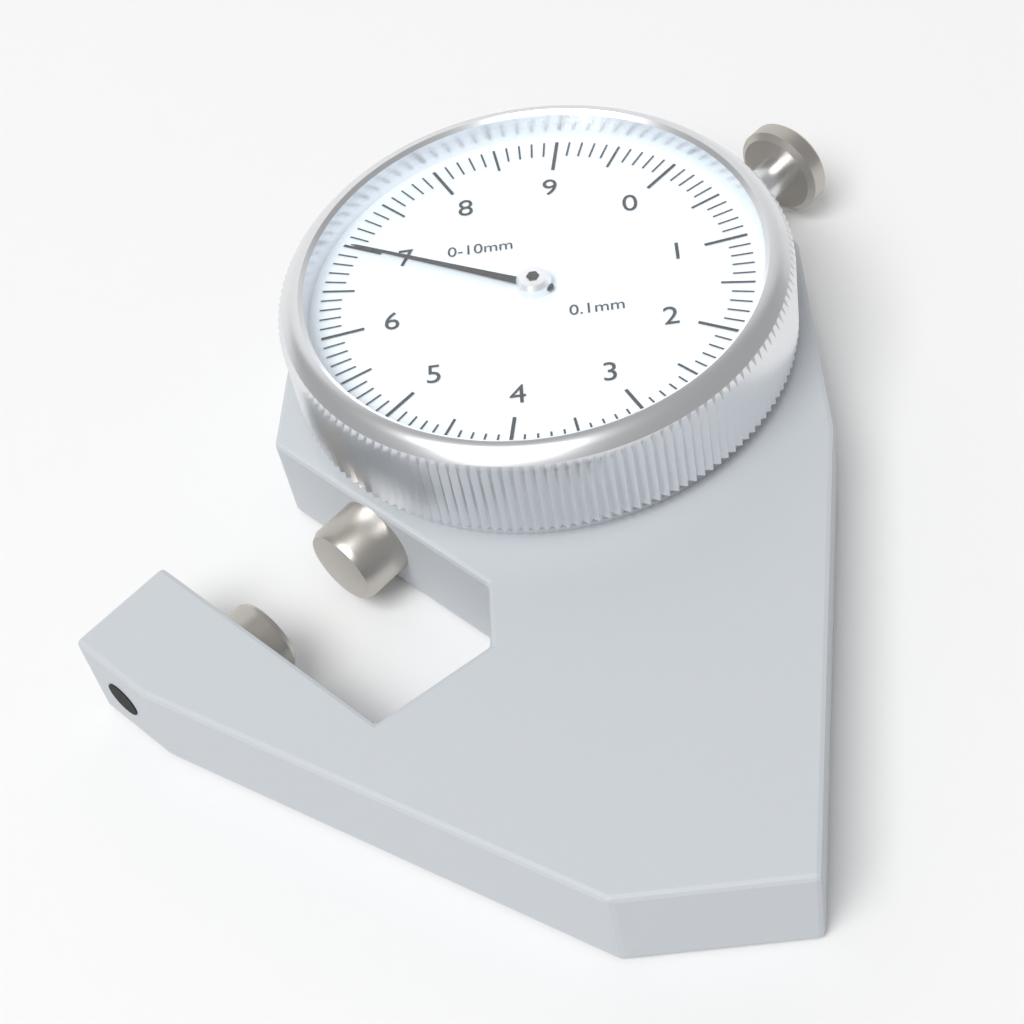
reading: 7.0 mm
